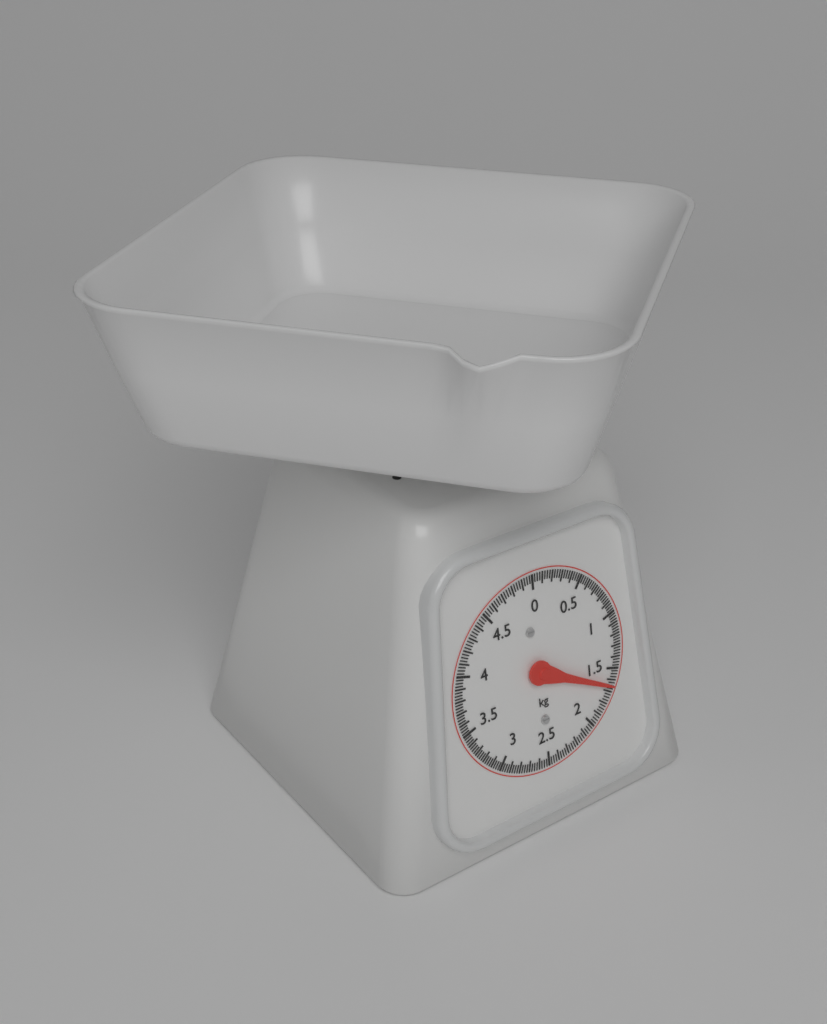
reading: 1.650 kg
